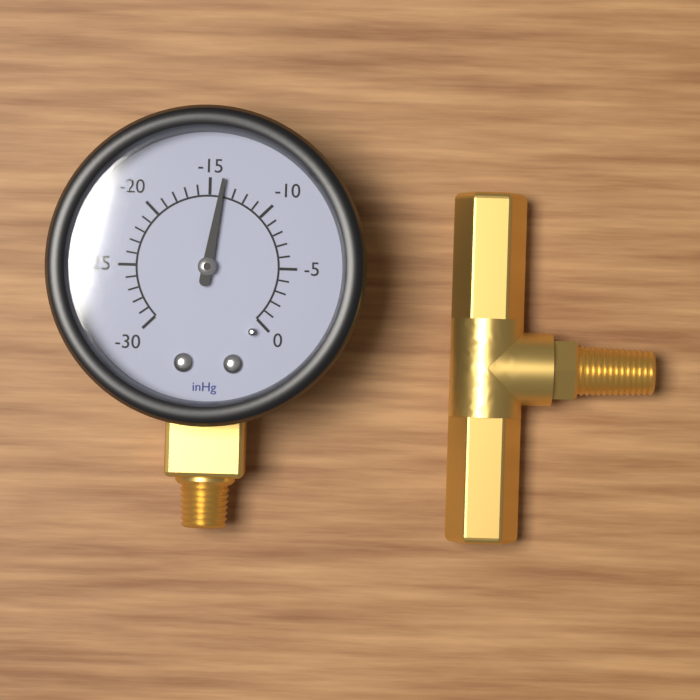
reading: -14 inHg
